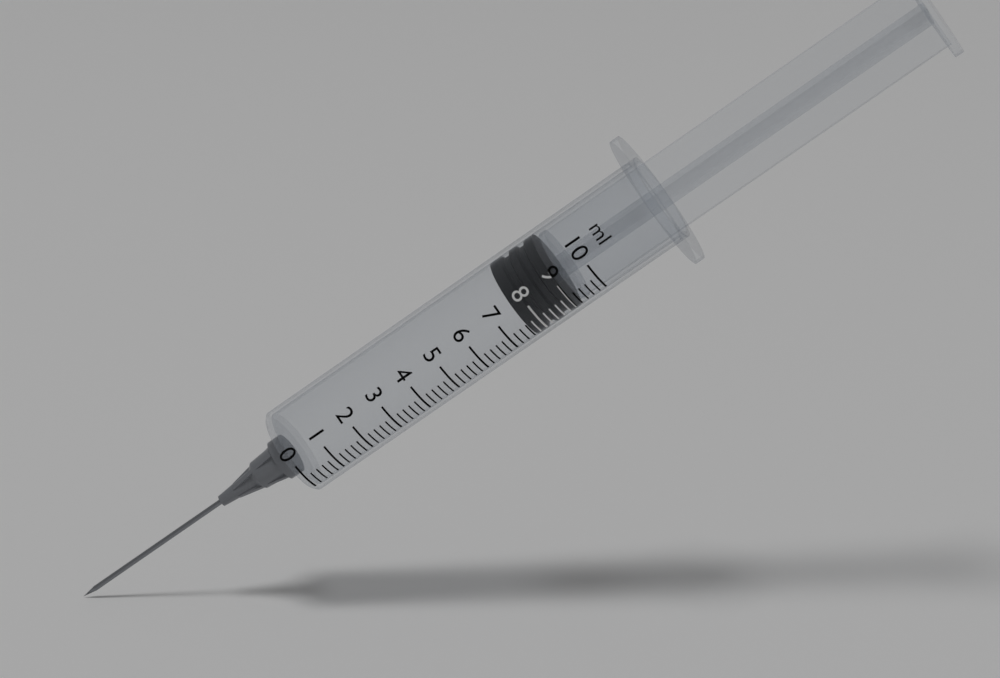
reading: 7.6 ml
